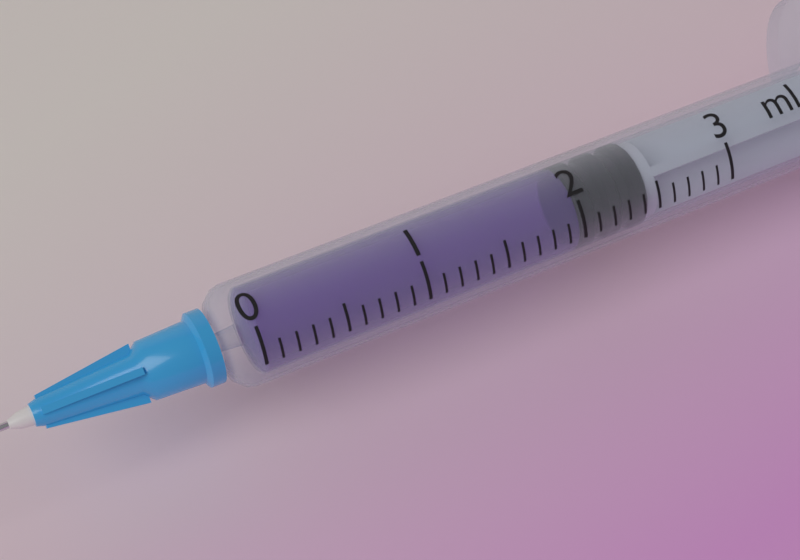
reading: 2.0 ml
